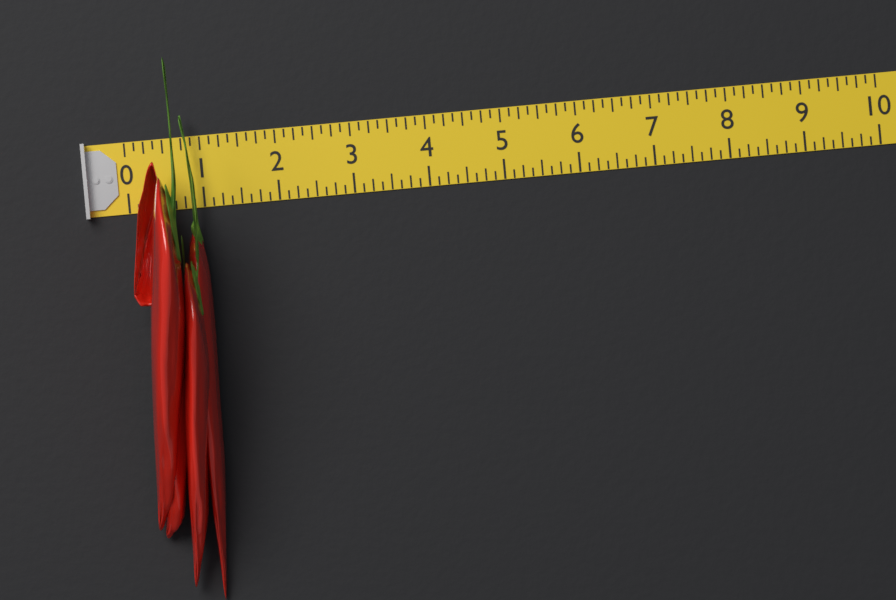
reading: 1.000 (no unit)
